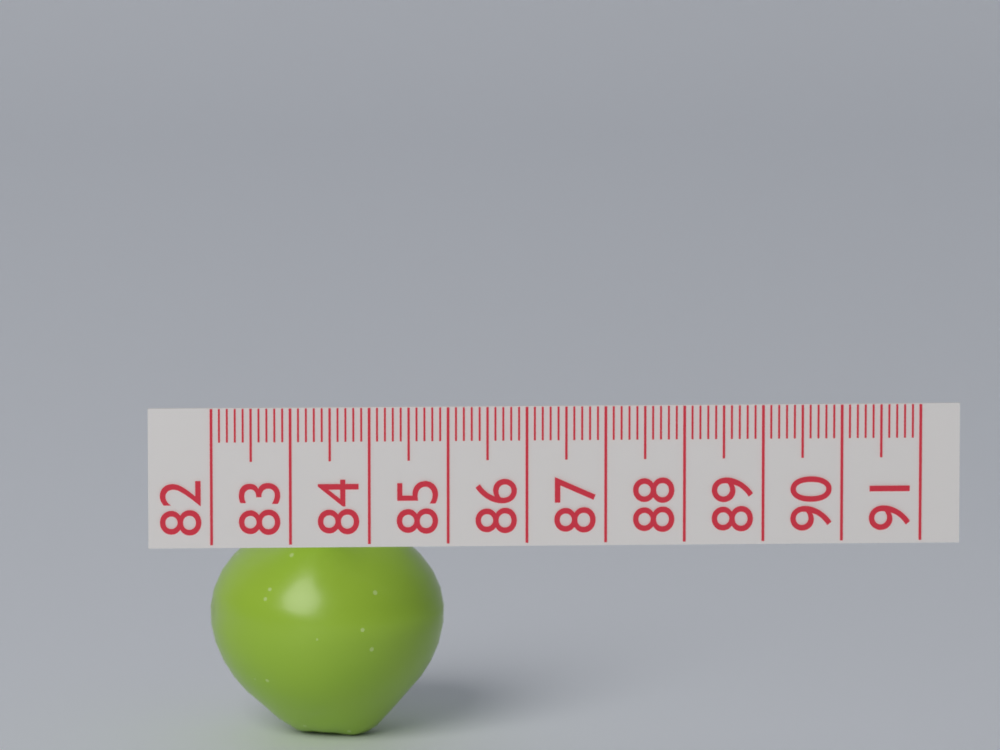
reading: 85.0 (no unit)
